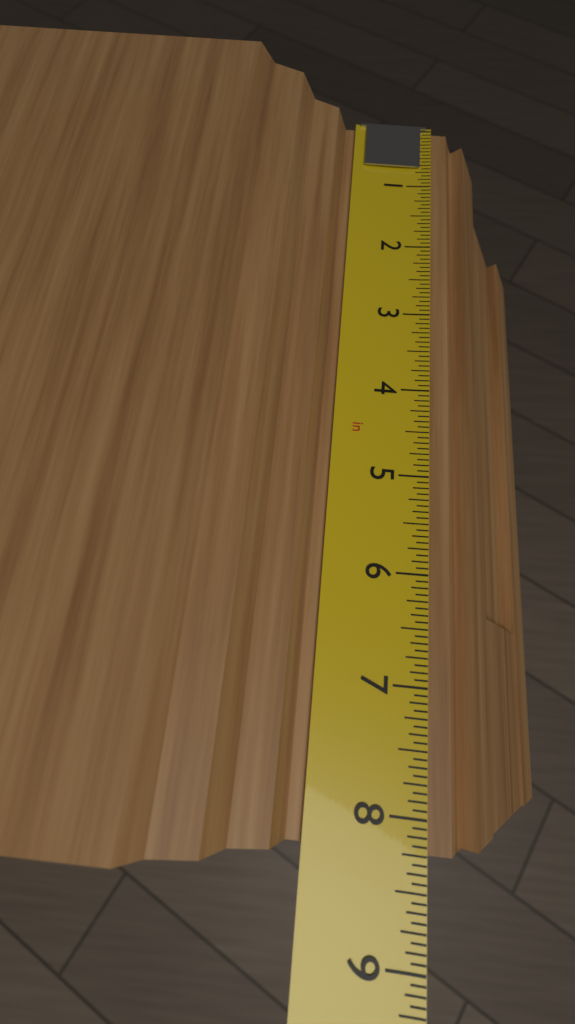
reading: 8.2500 in
